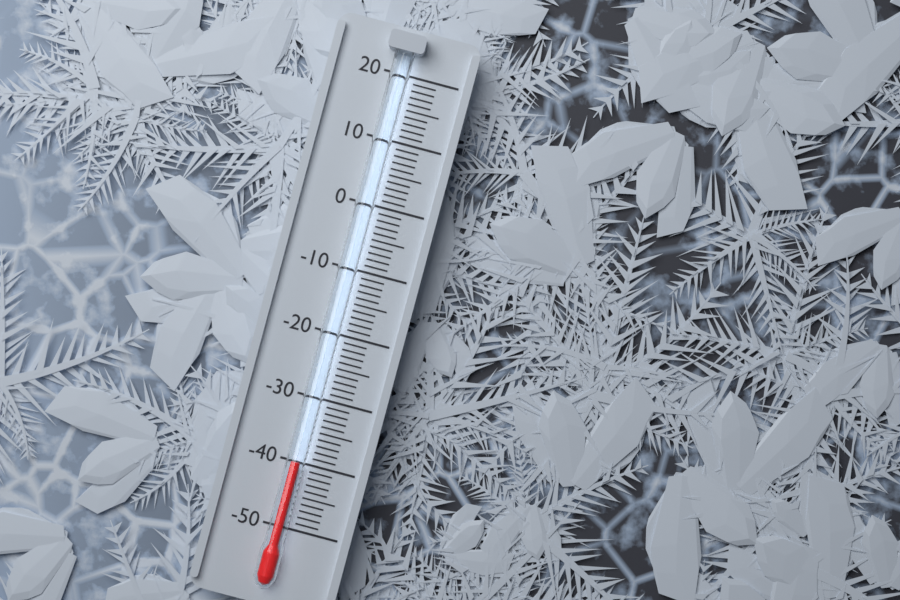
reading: -40 (no unit)
